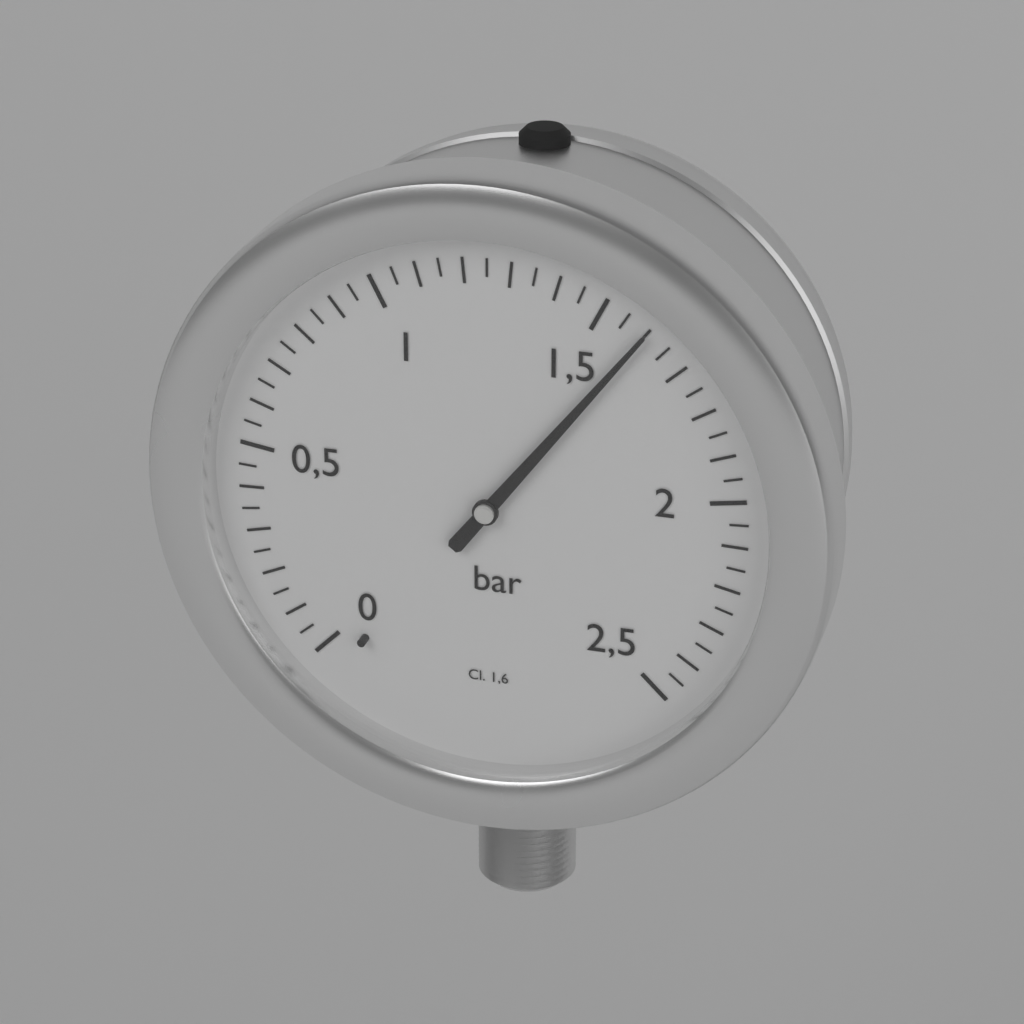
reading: 1.60 bar
